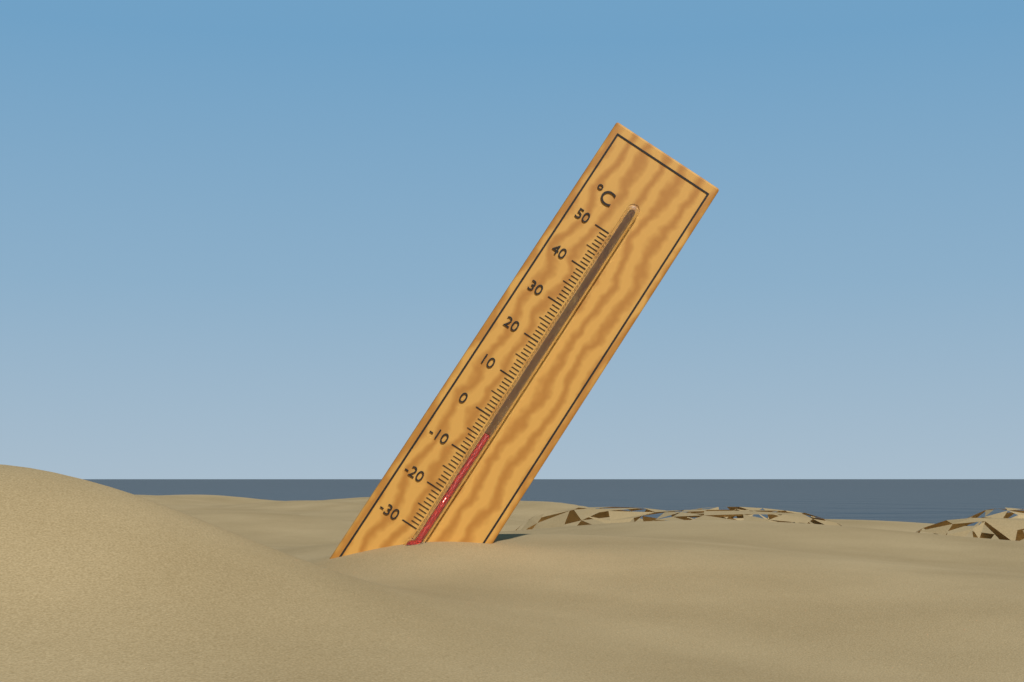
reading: -4 °C
